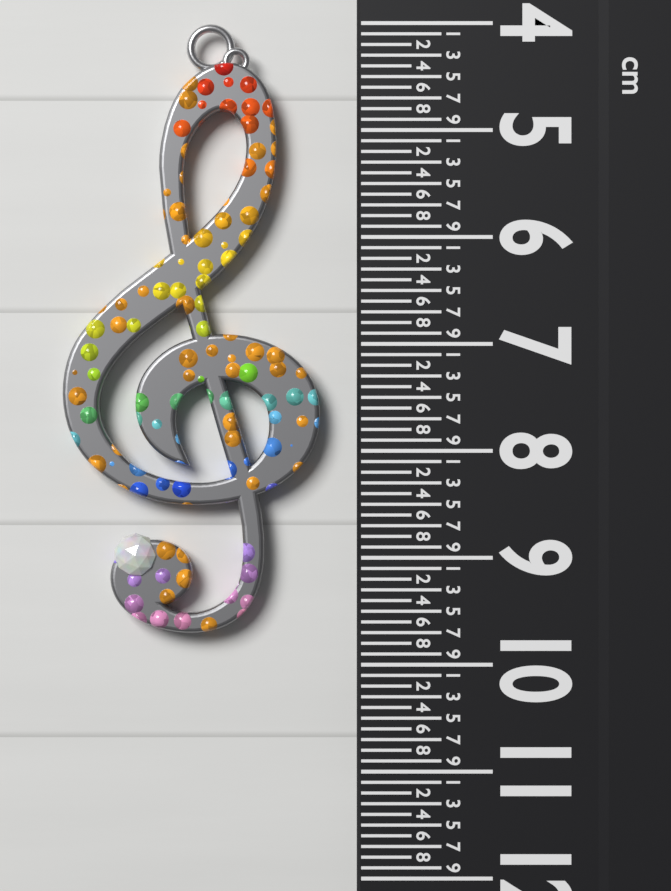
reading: 9.7 cm
